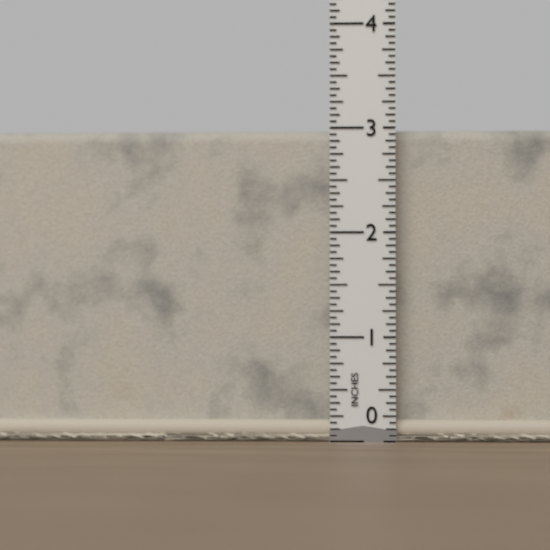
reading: 3.0000 in
